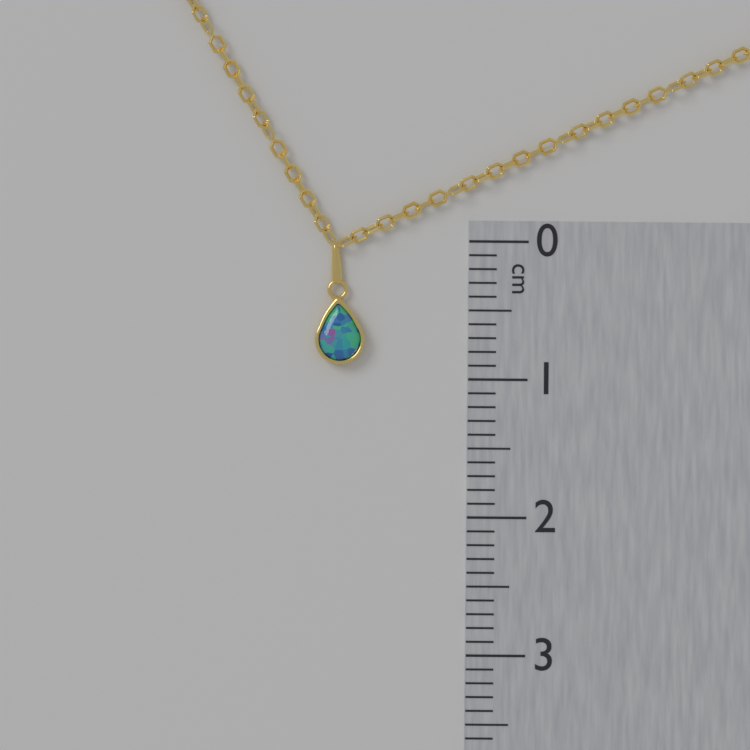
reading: 0.9 cm
